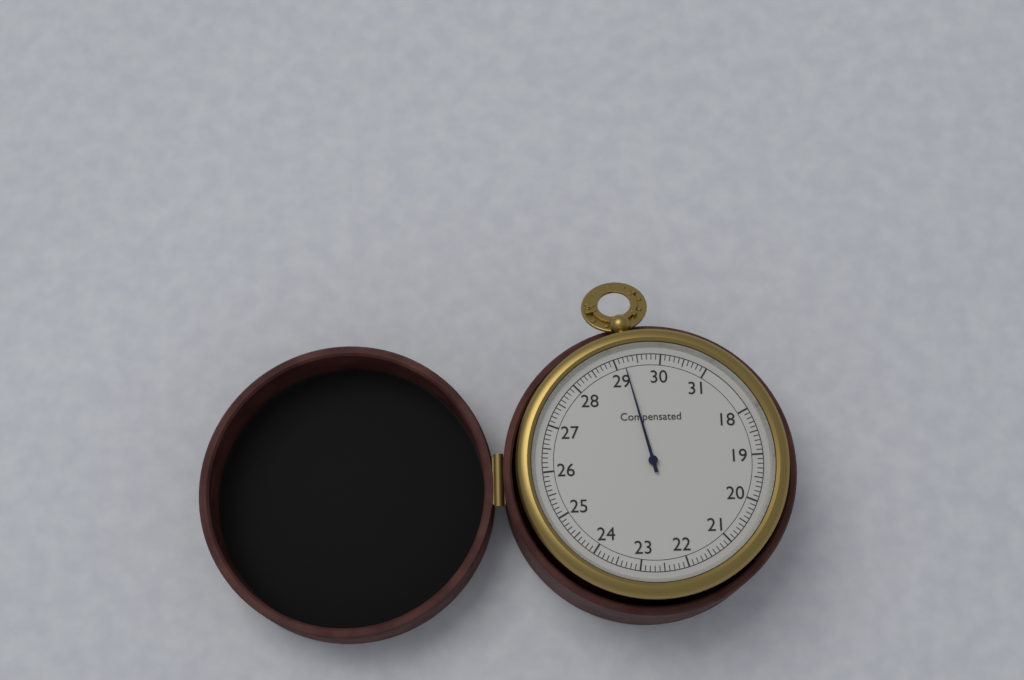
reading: 29.2 (no unit)
